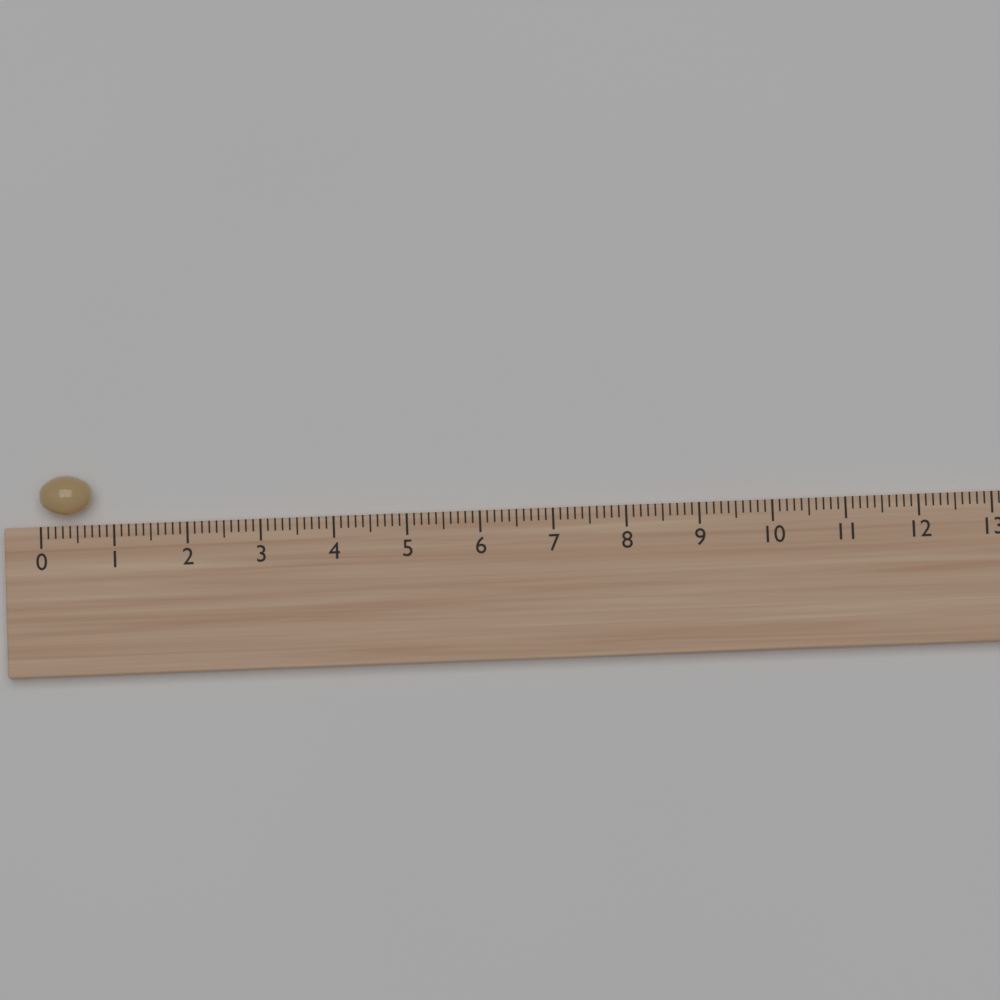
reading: 0.7 (no unit)
